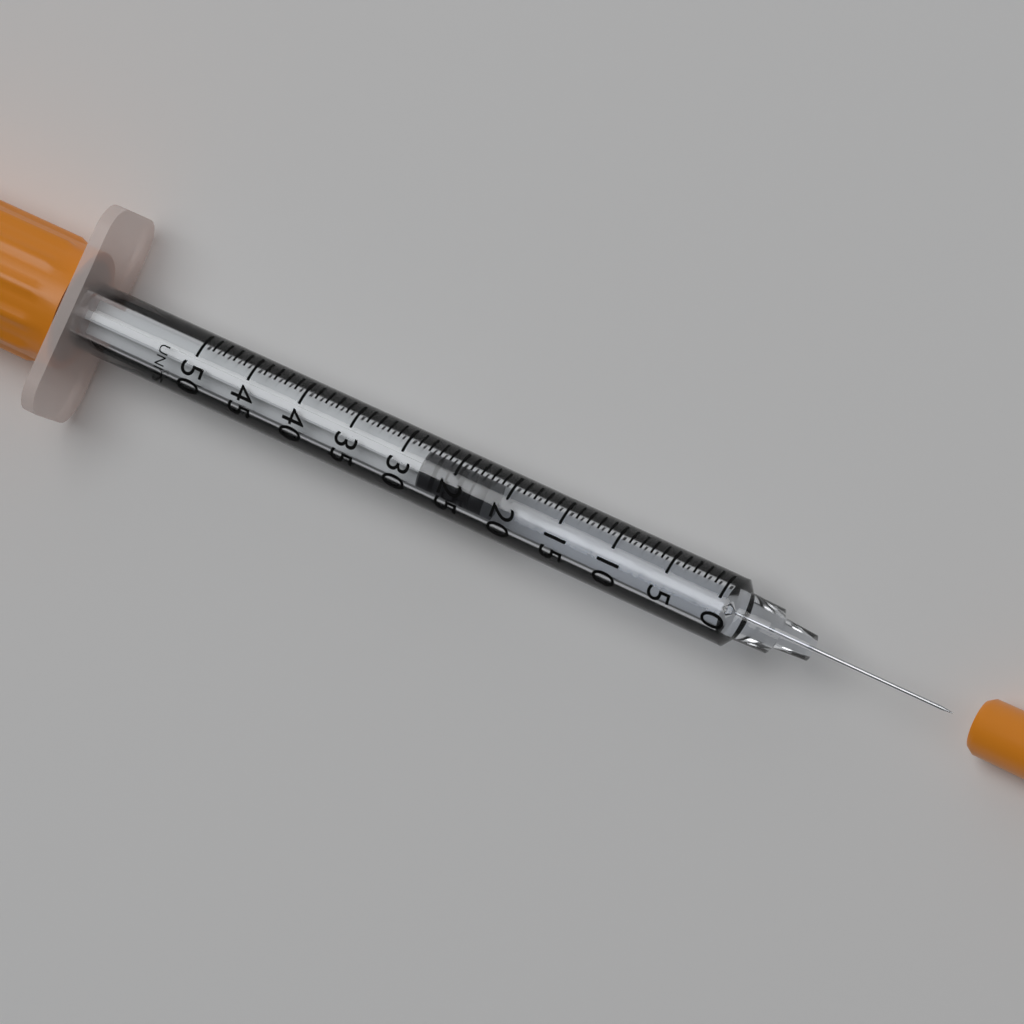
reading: 22 UNITS
